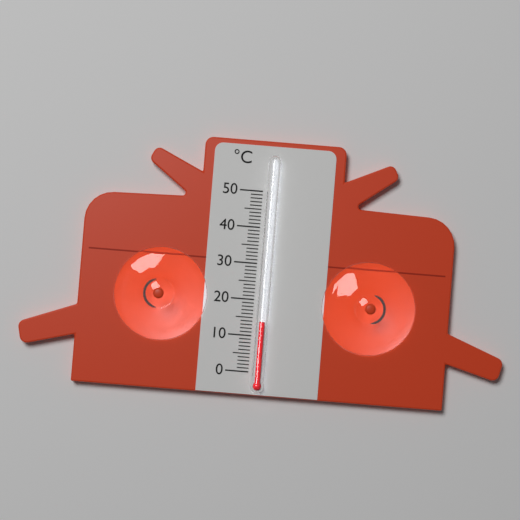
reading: 14 °C
